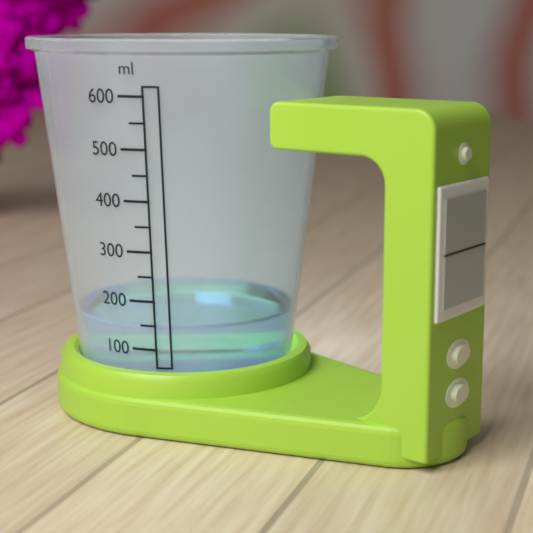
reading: 150 ml
